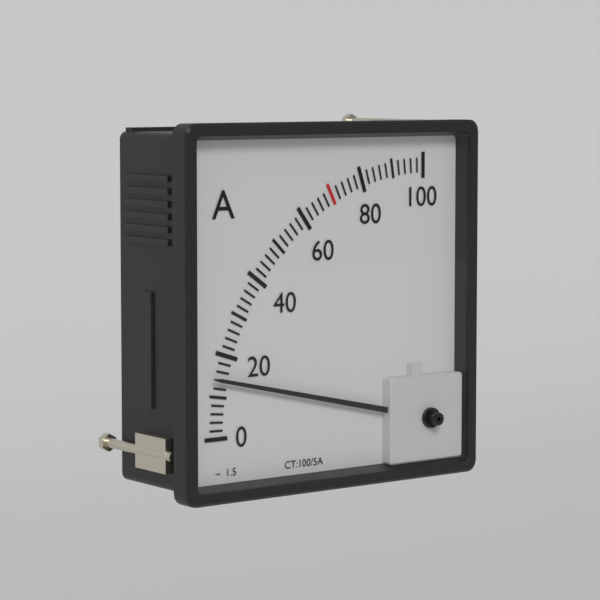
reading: 14 A
